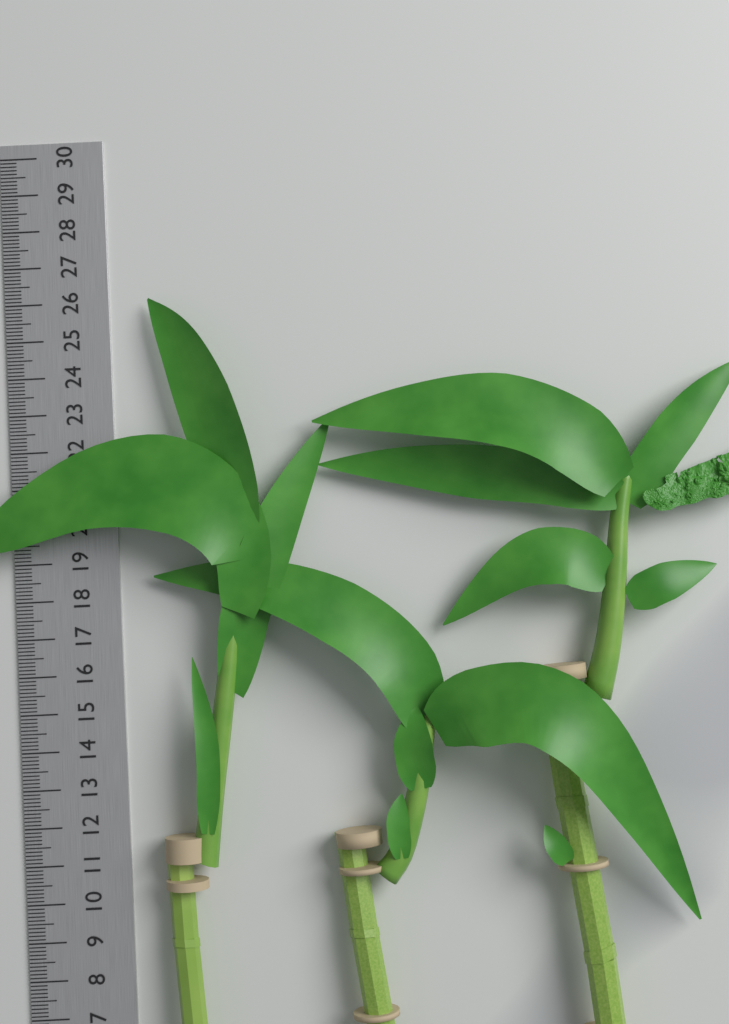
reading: 26.0 cm
